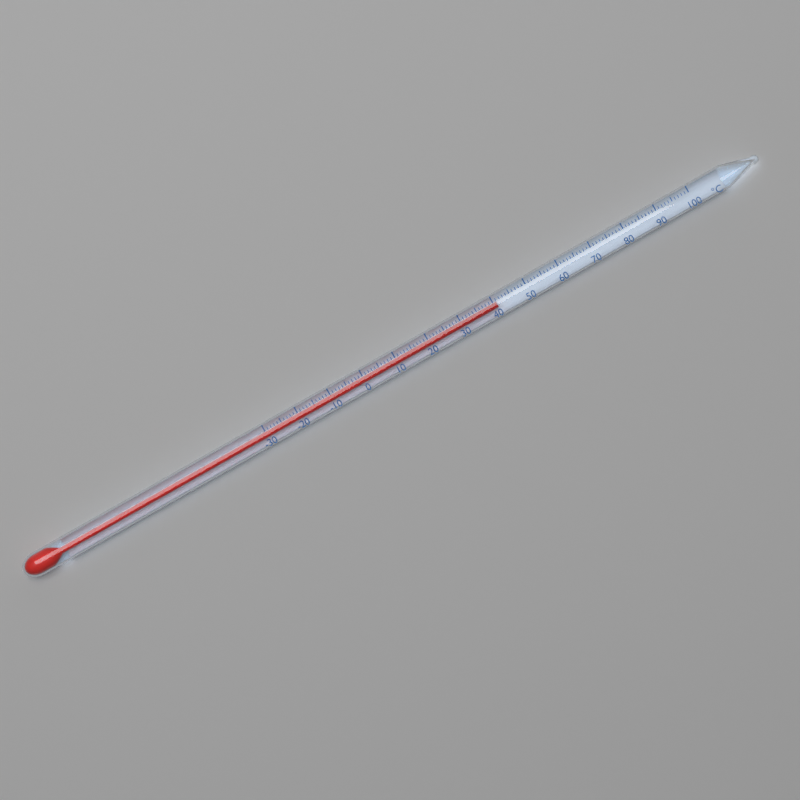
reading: 41 °C
